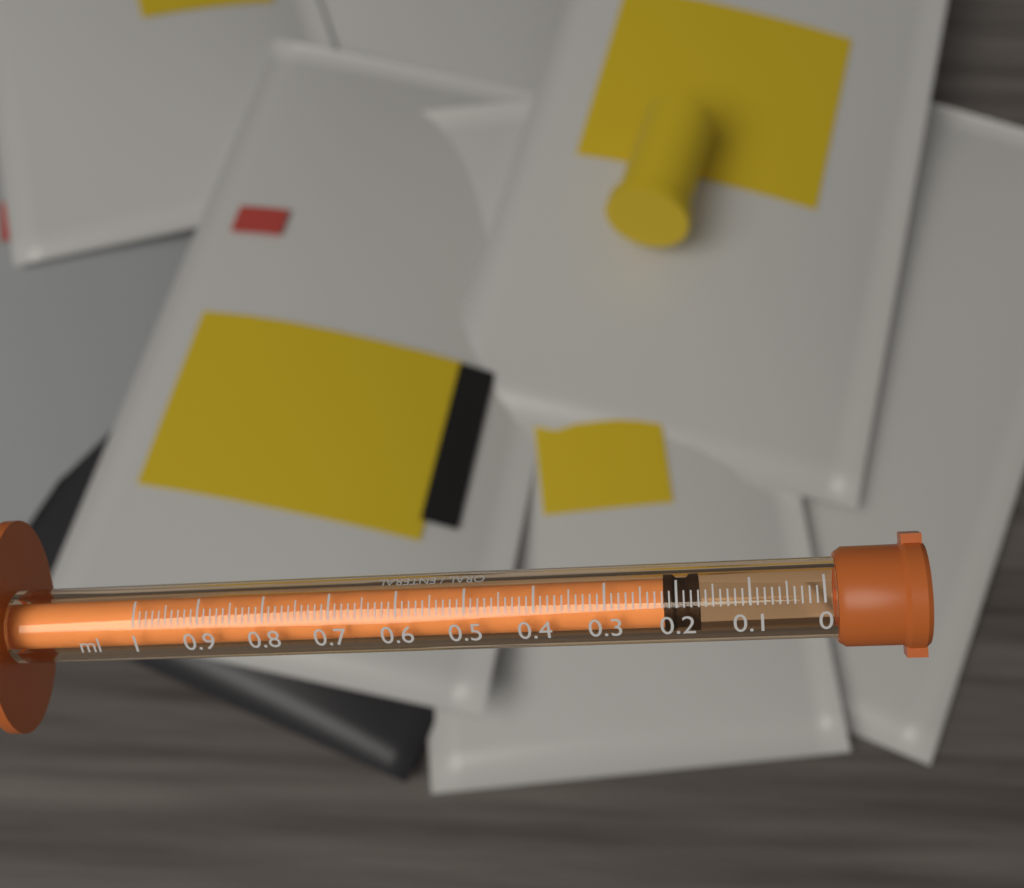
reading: 0.17 ml
